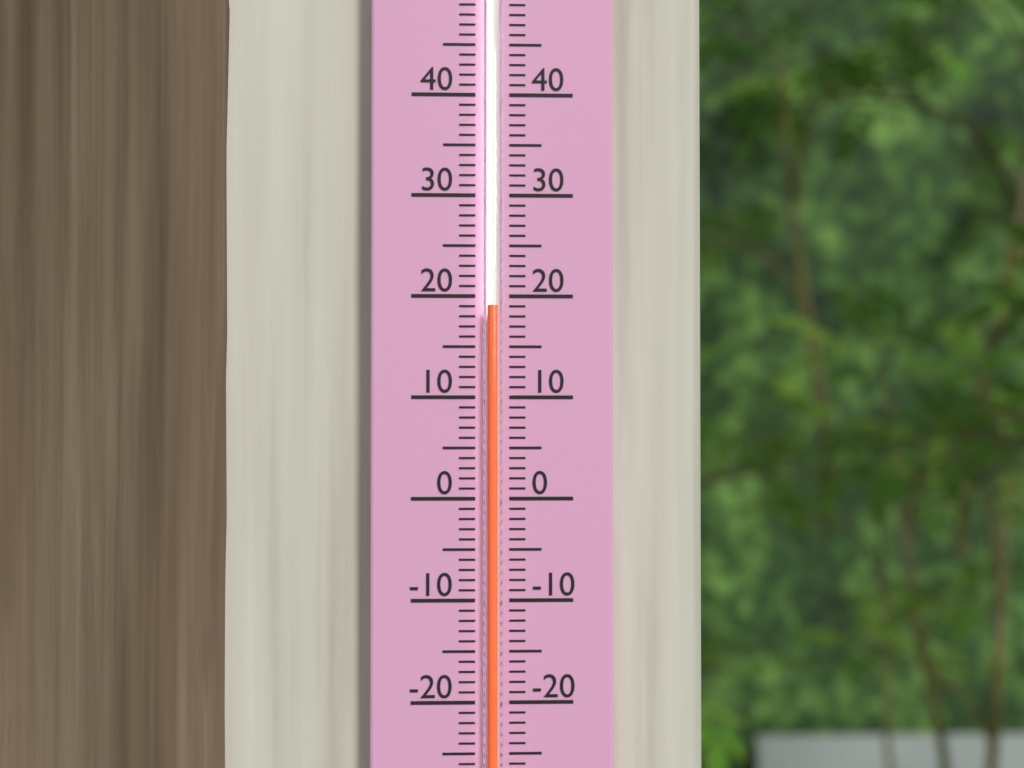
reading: 19 (no unit)
